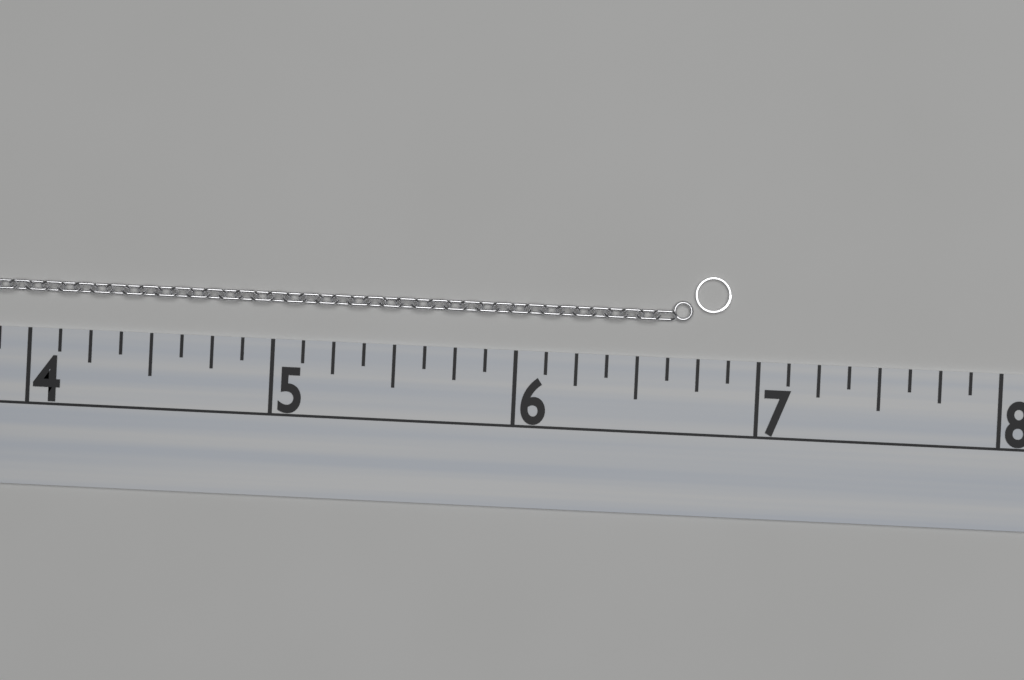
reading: 6.875 (no unit)
